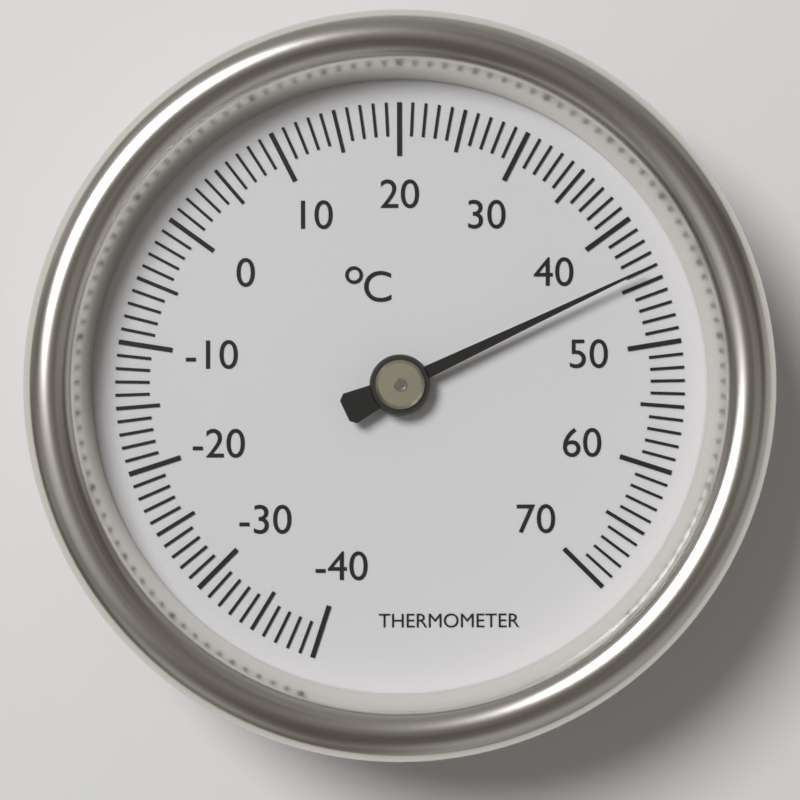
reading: 44 °C
